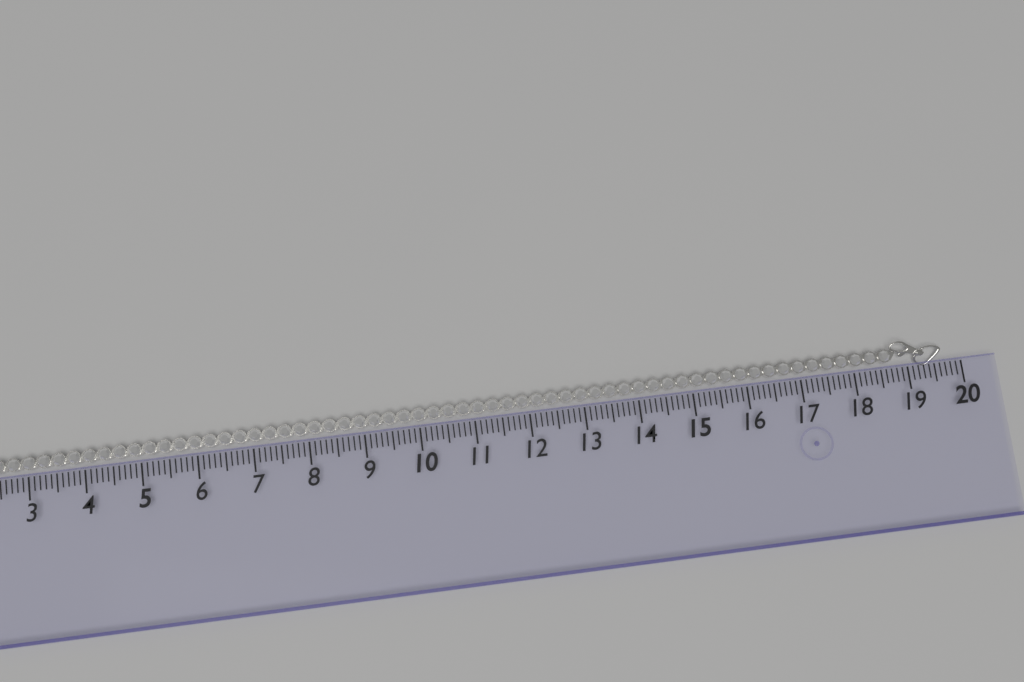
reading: 19.7 (no unit)
